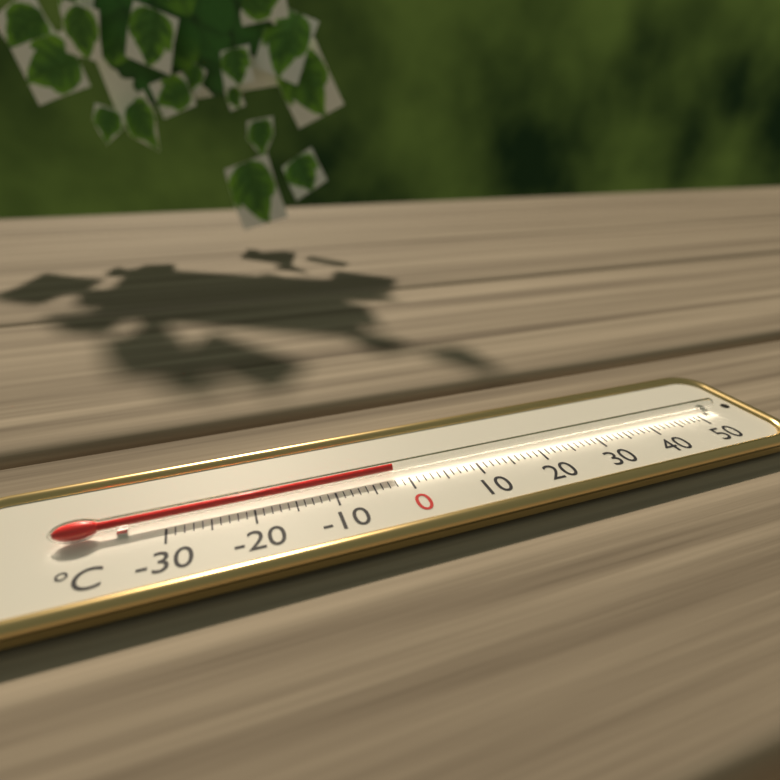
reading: -2 °C
